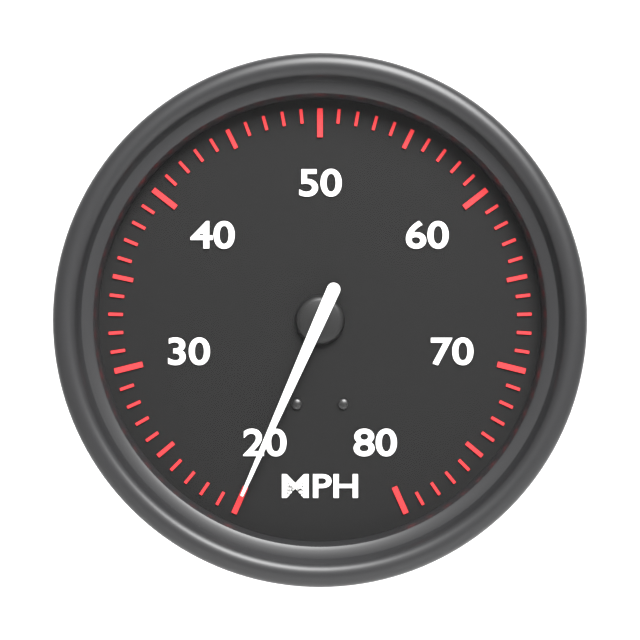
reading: 20 MPH
